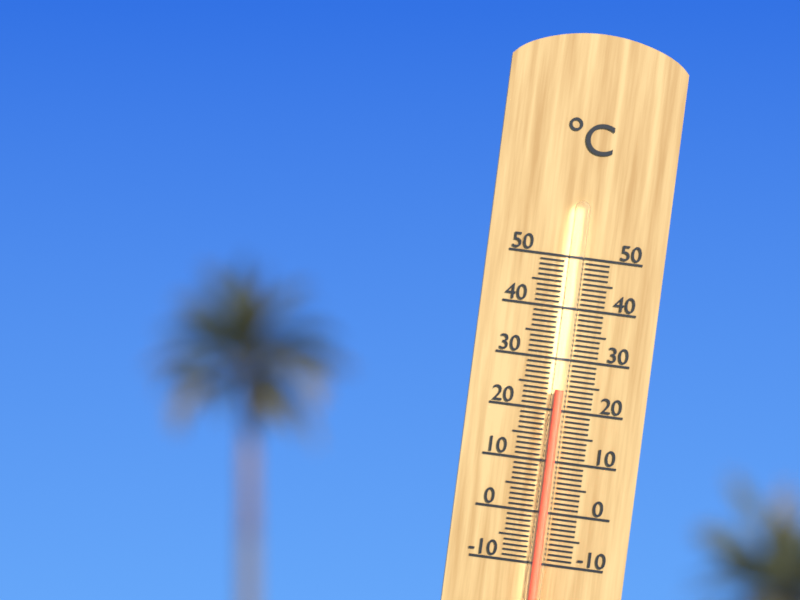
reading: 24 °C
